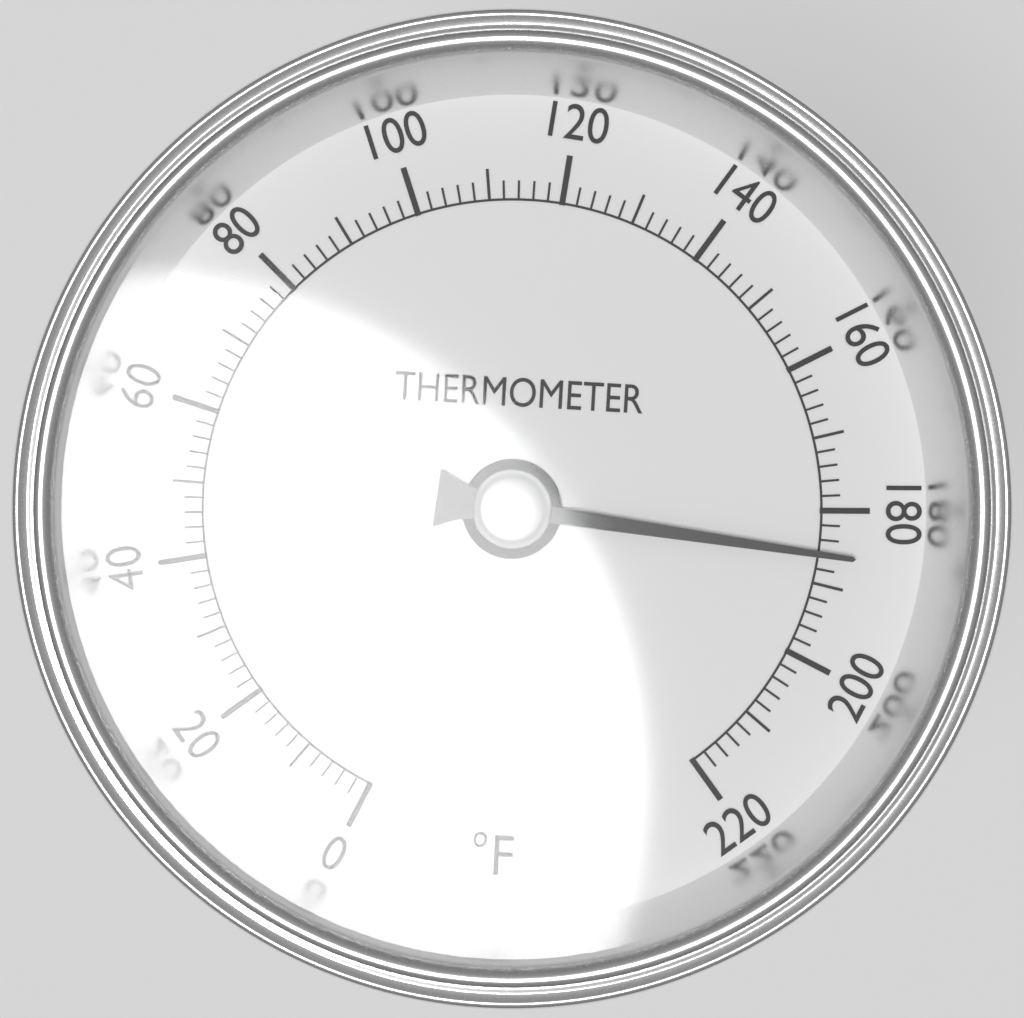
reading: 186 °F
